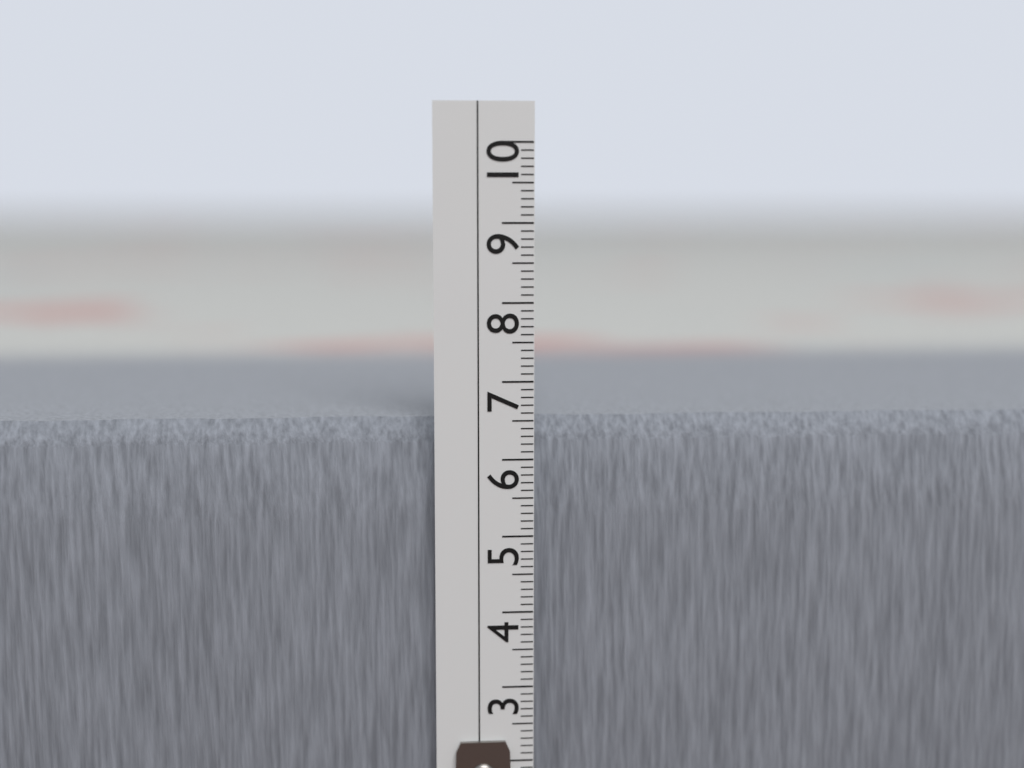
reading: 6.5 cm
